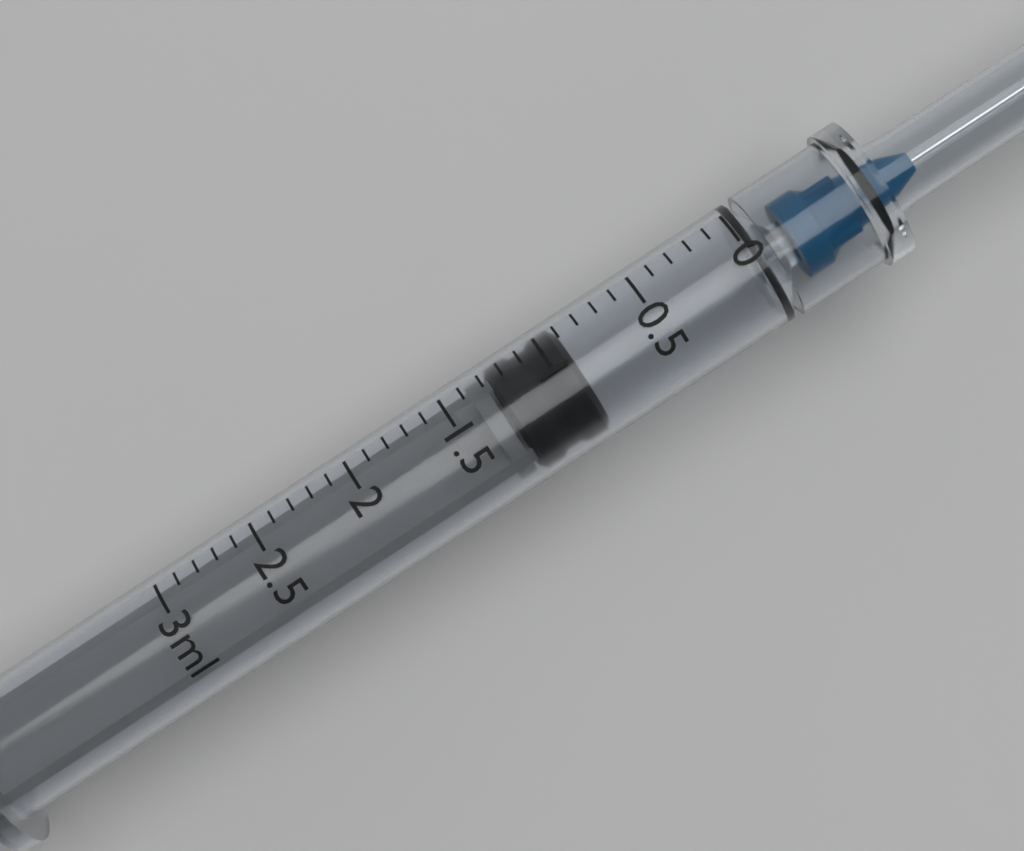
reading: 0.9 ml
